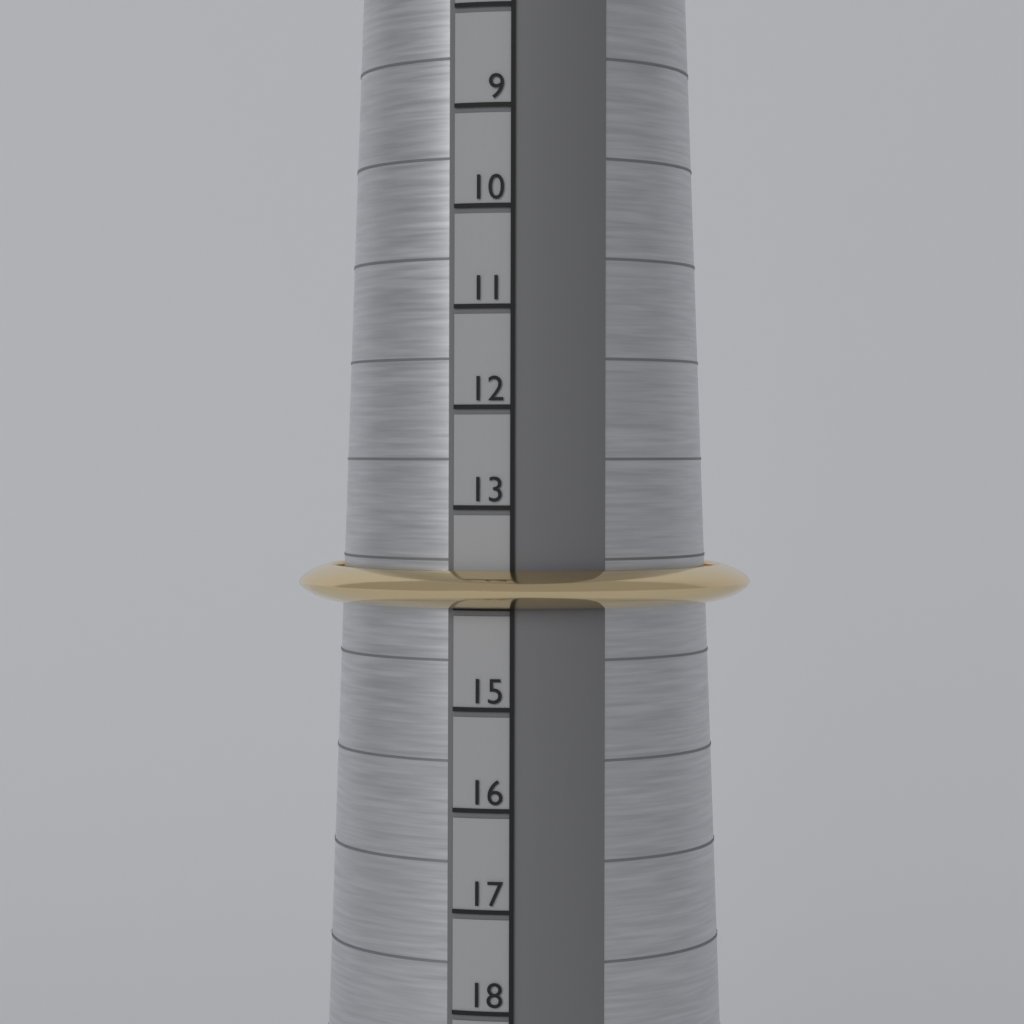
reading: 14 (no unit)
